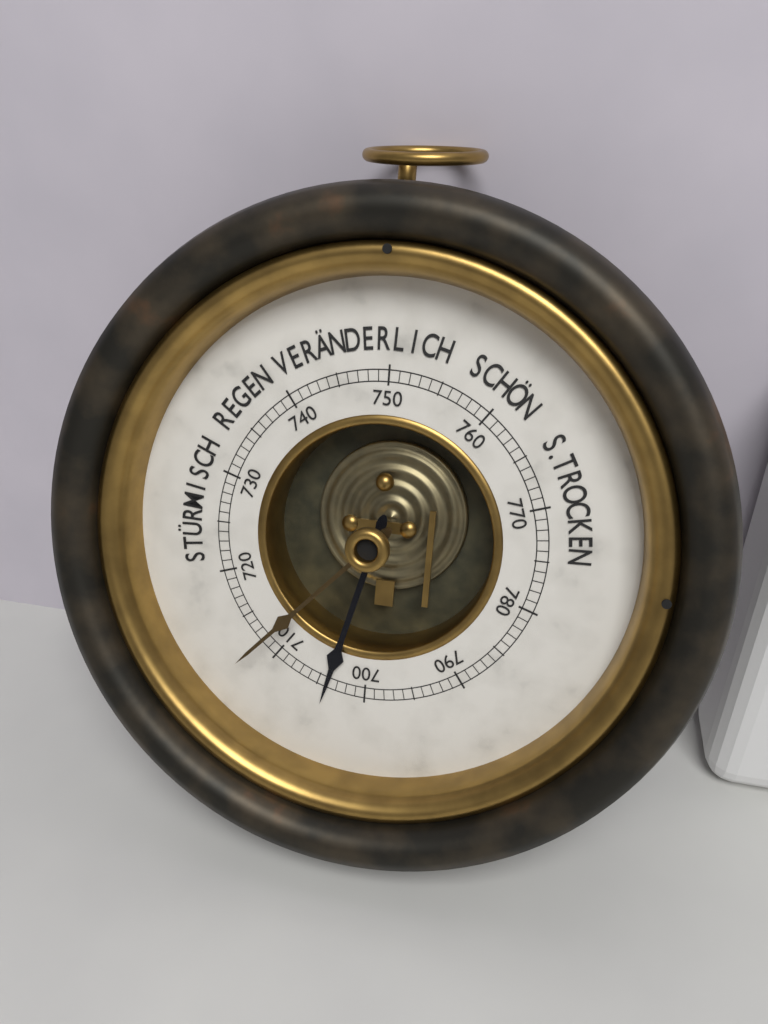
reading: 704 mmHg
